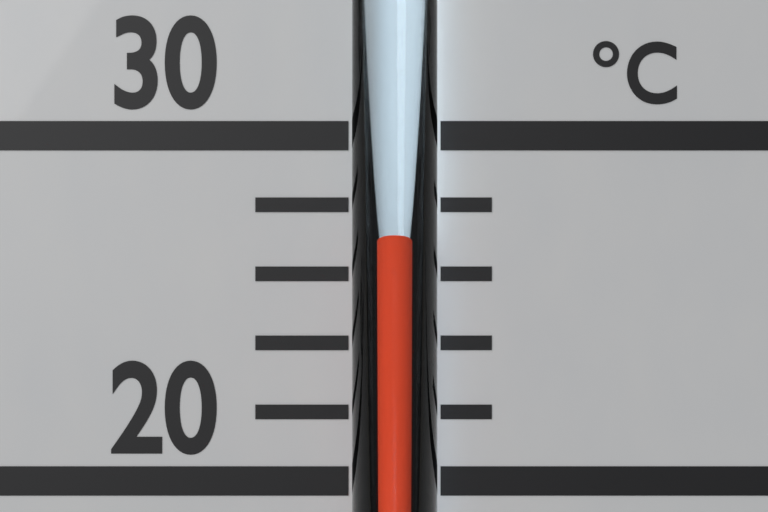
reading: 27.3 °C
